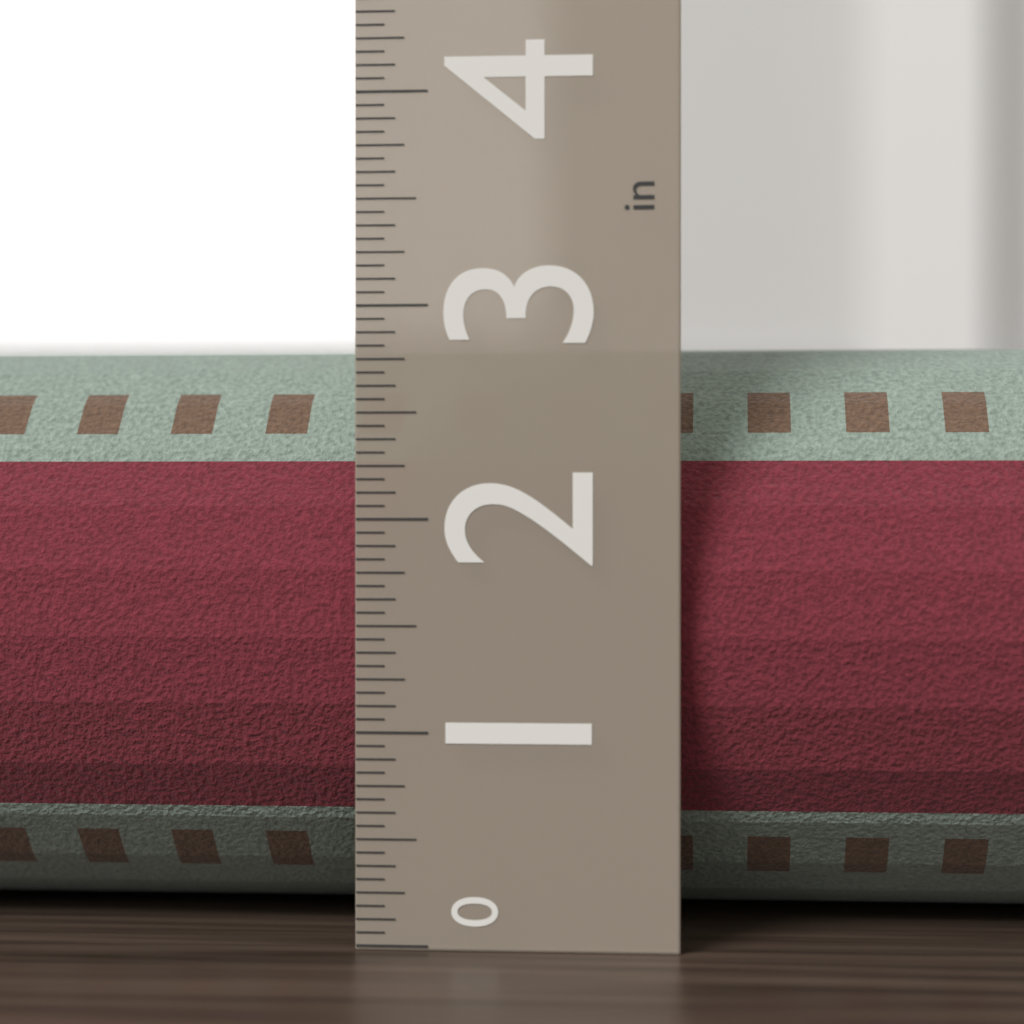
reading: 2.8750 in
